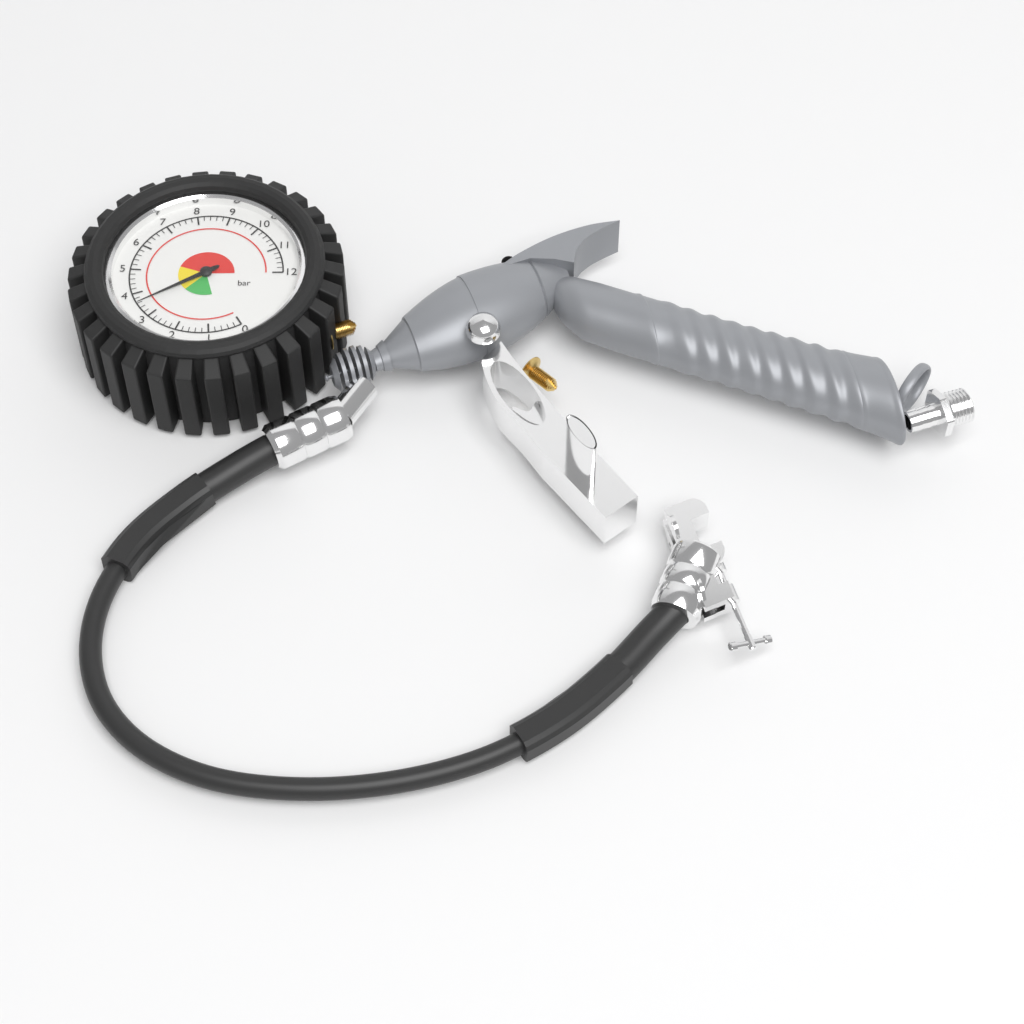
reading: 3.6 bar
